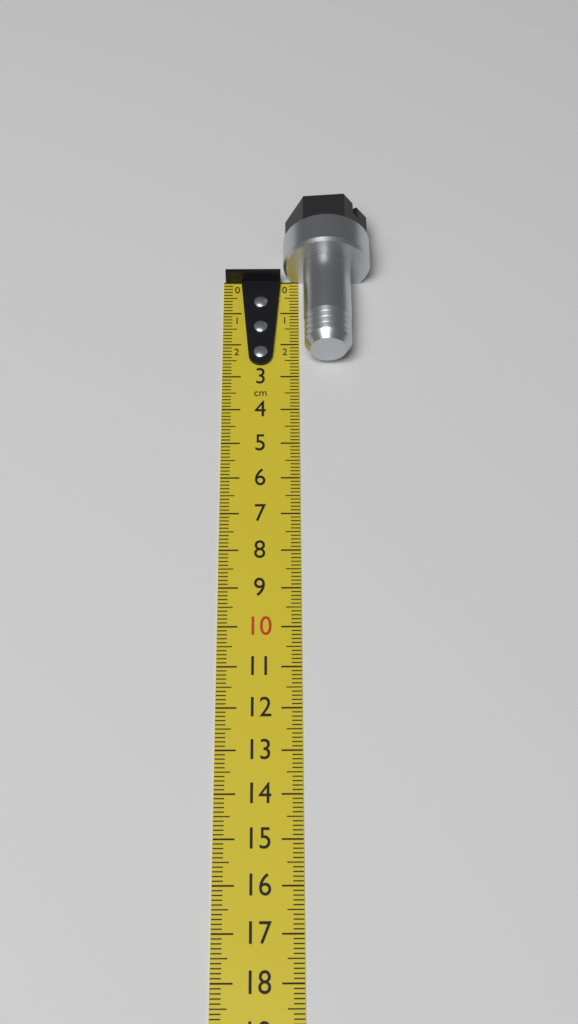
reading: 2.6 cm
